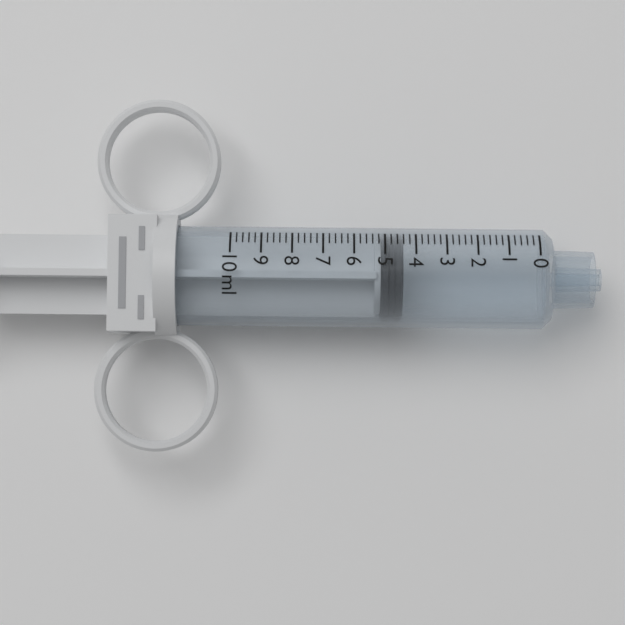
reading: 4.4 ml
